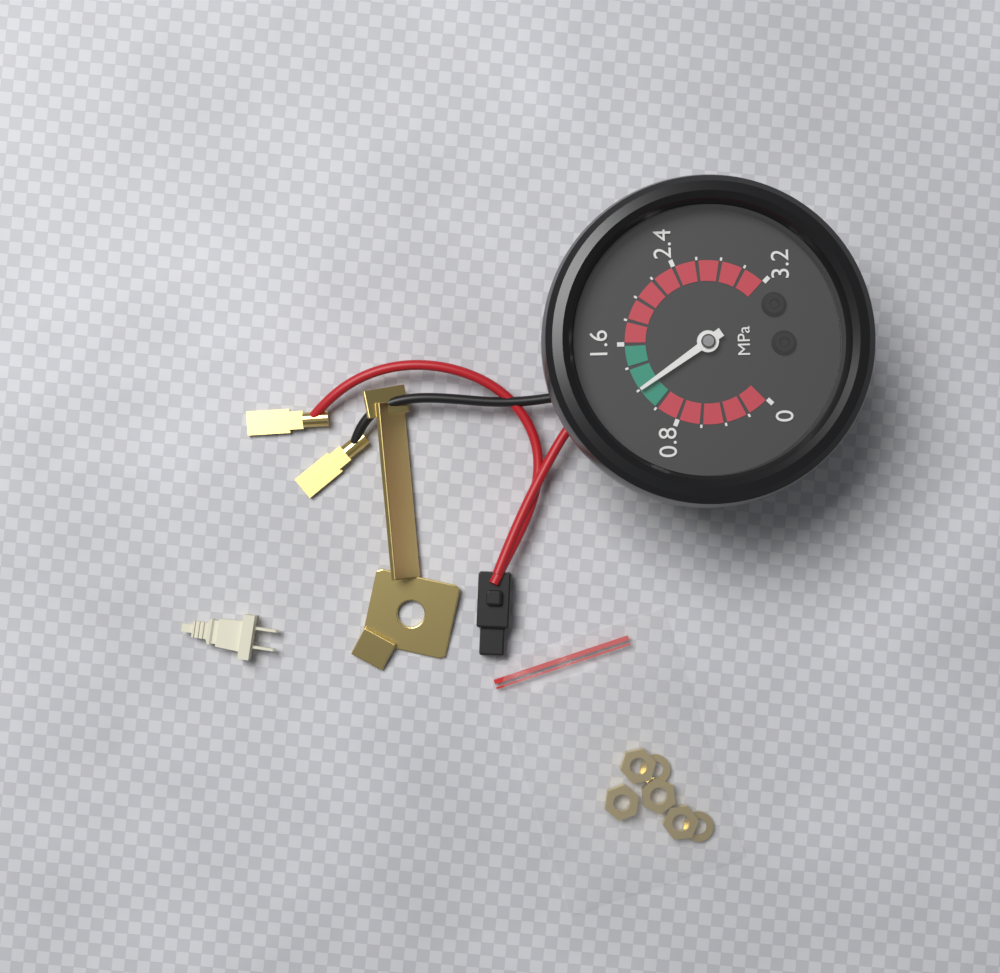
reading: 1.2 MPa
